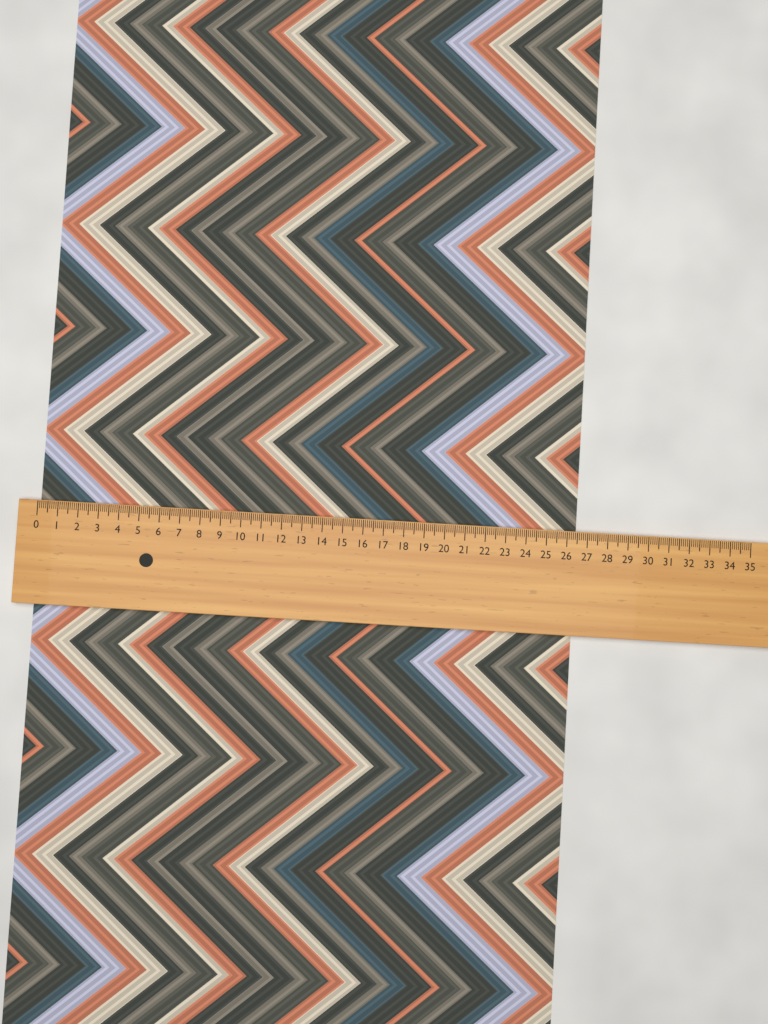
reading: 26.5 (no unit)
